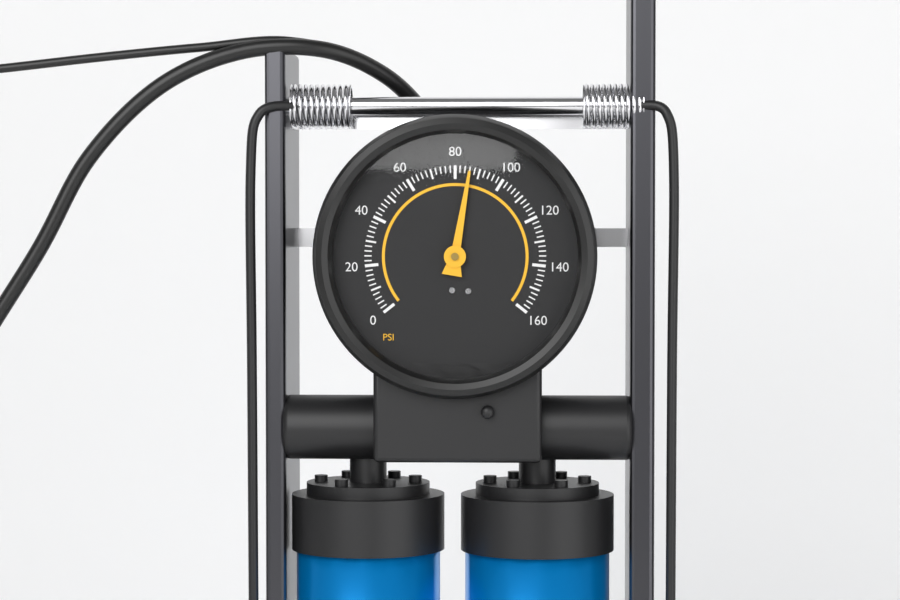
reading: 86 psi
